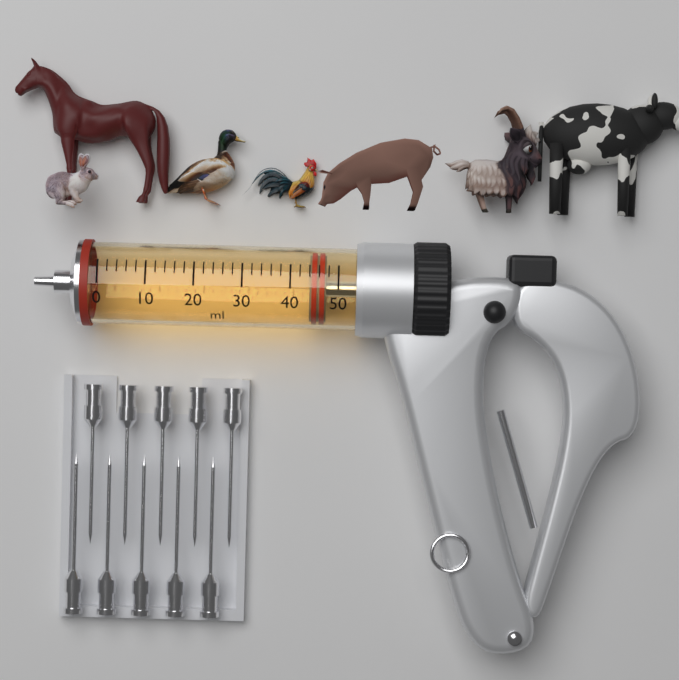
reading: 44 ml
